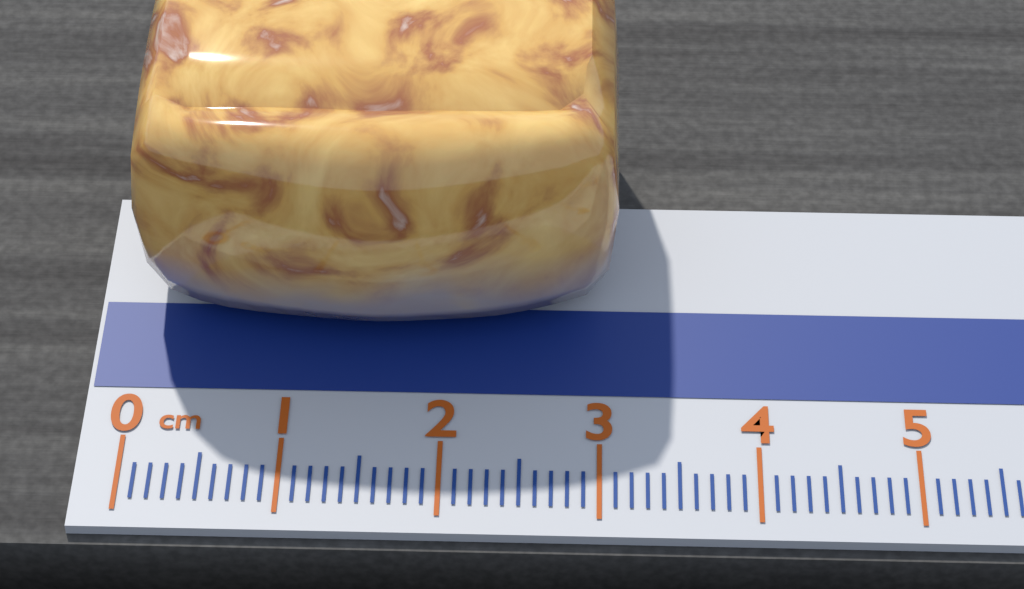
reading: 3.1 cm
